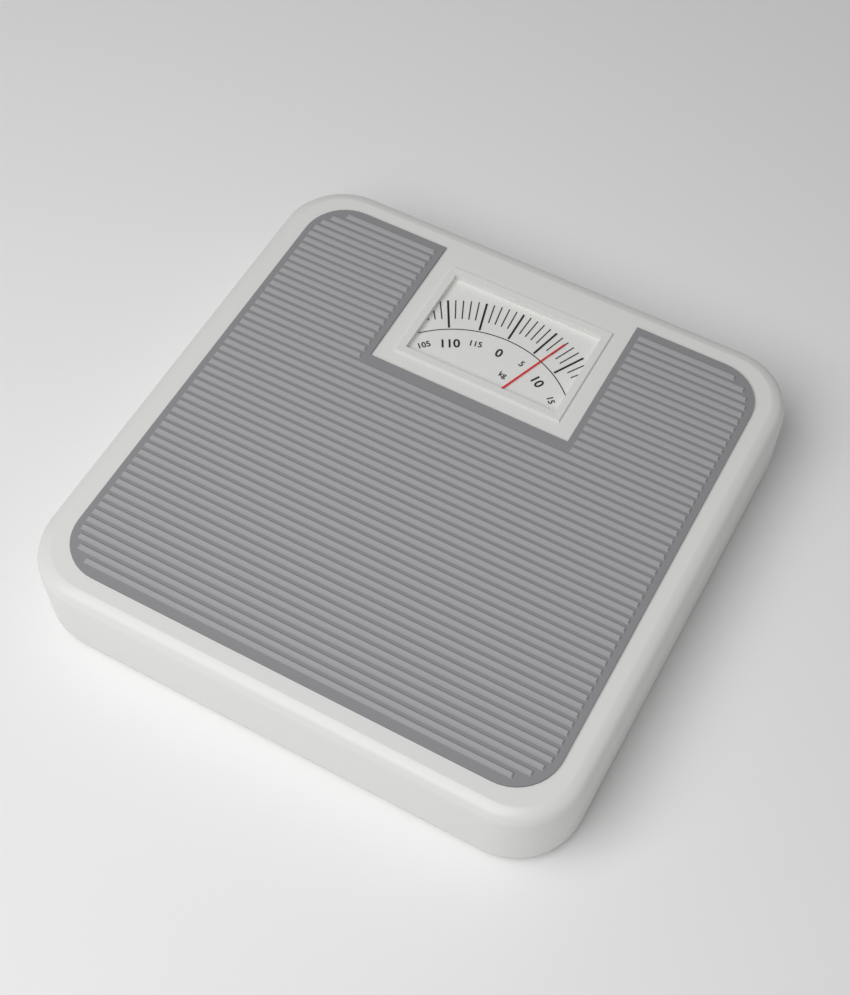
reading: 7 kg
